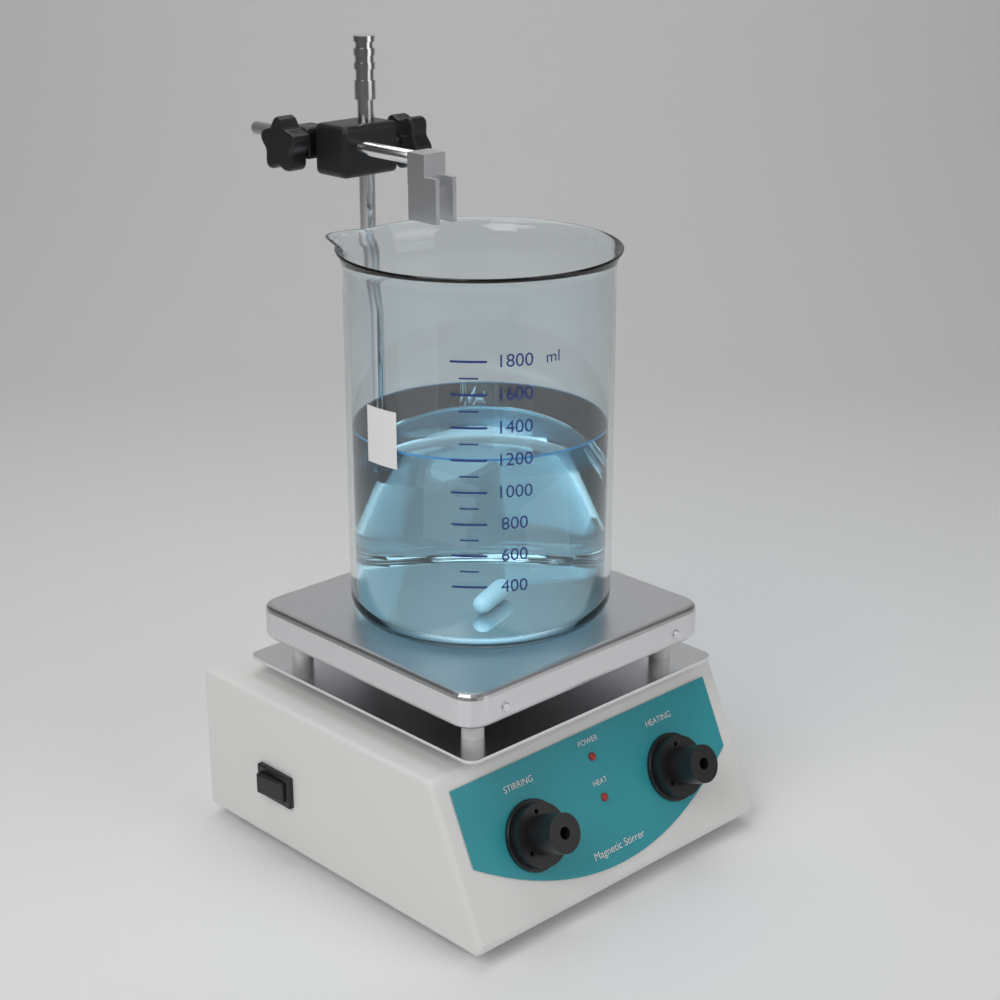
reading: 1200 ml
